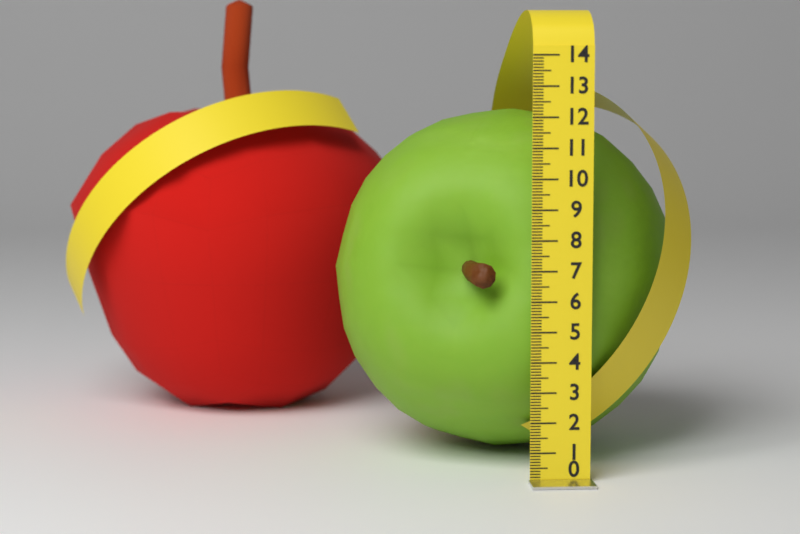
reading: 12.1 (no unit)
